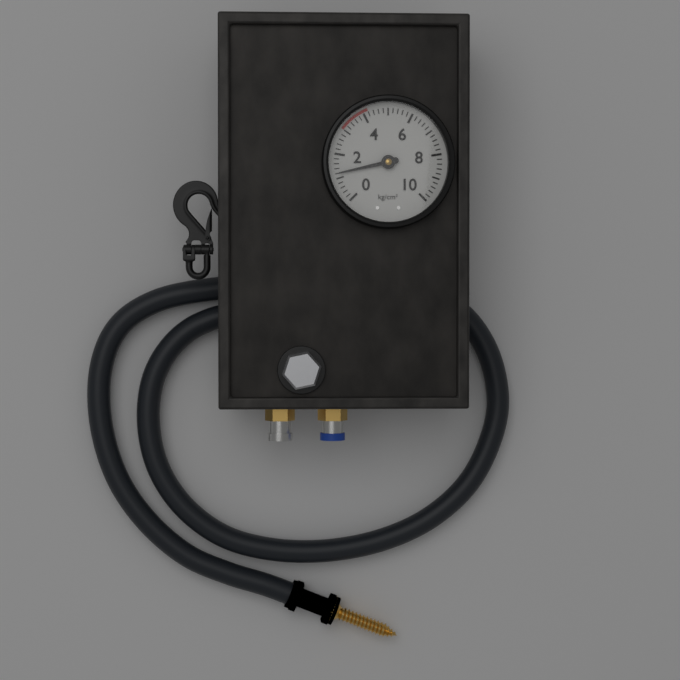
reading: 1.2 kg/cm²
